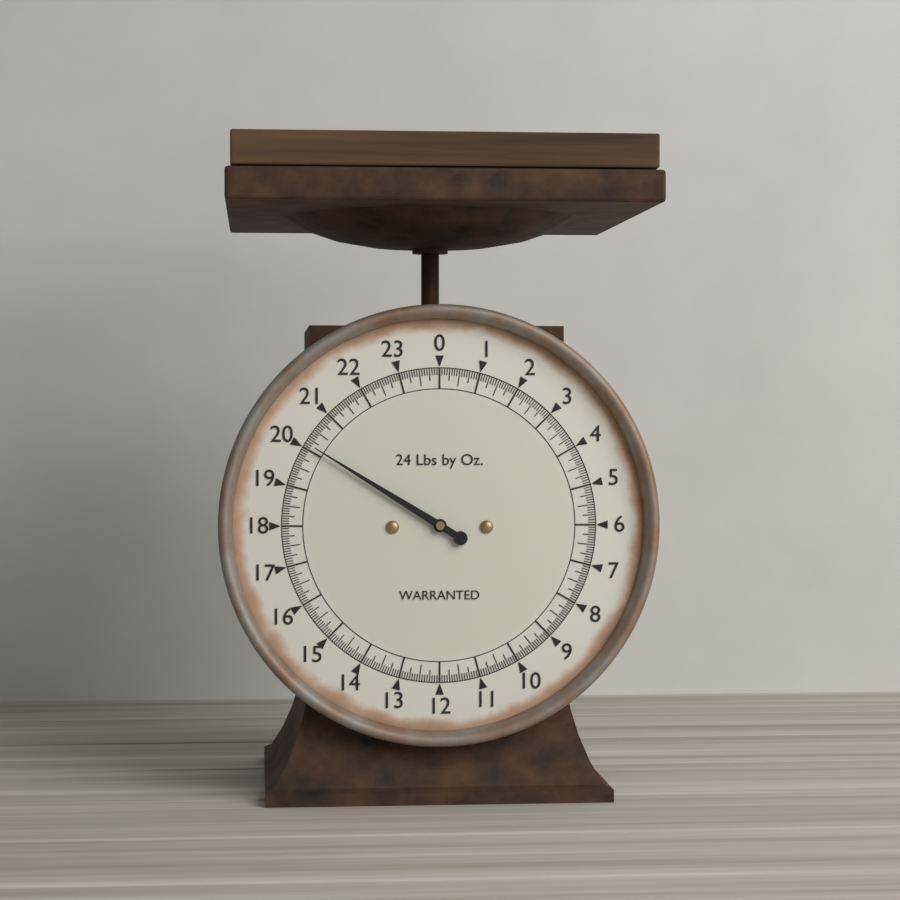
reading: 20.1250 lb
